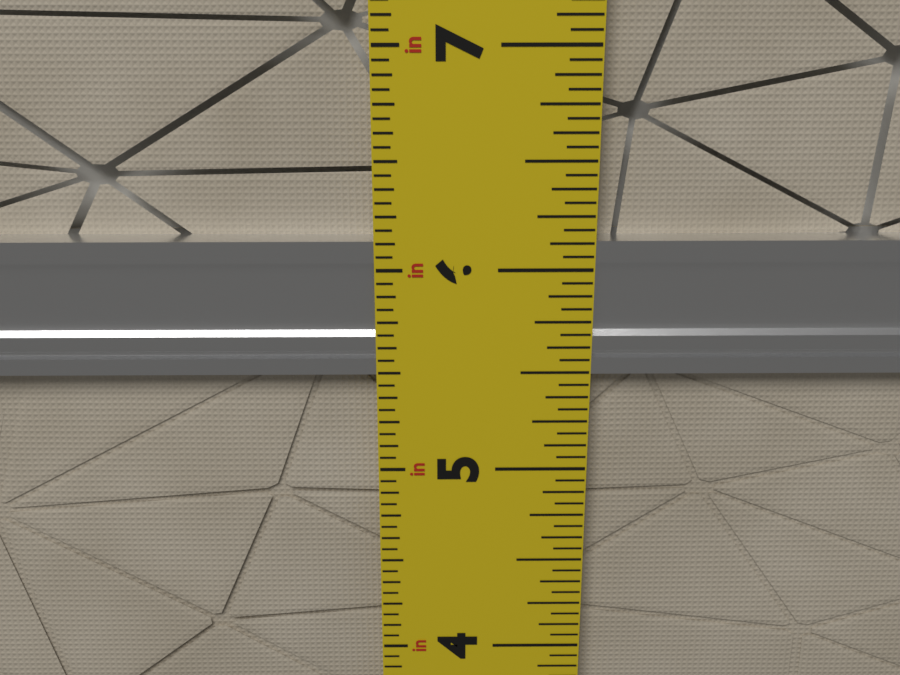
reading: 6.1250 in
